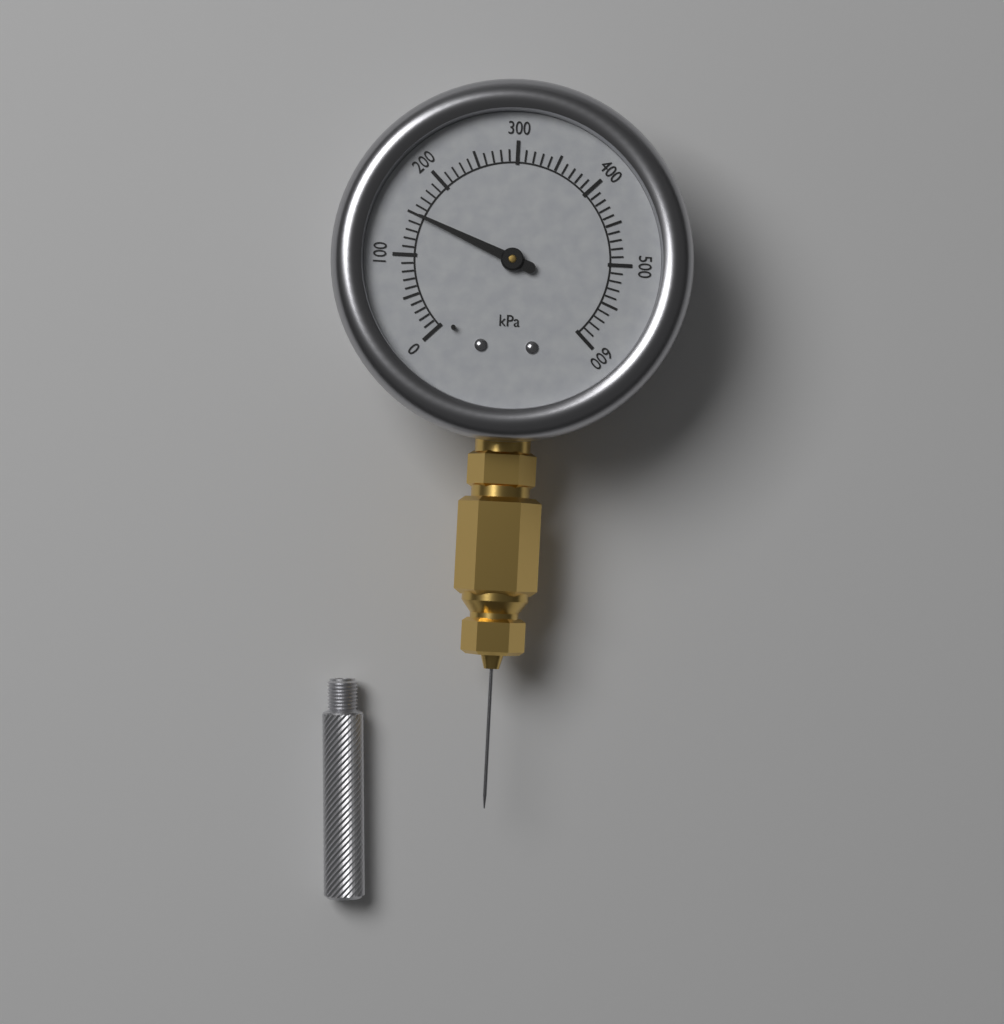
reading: 150 kPa
